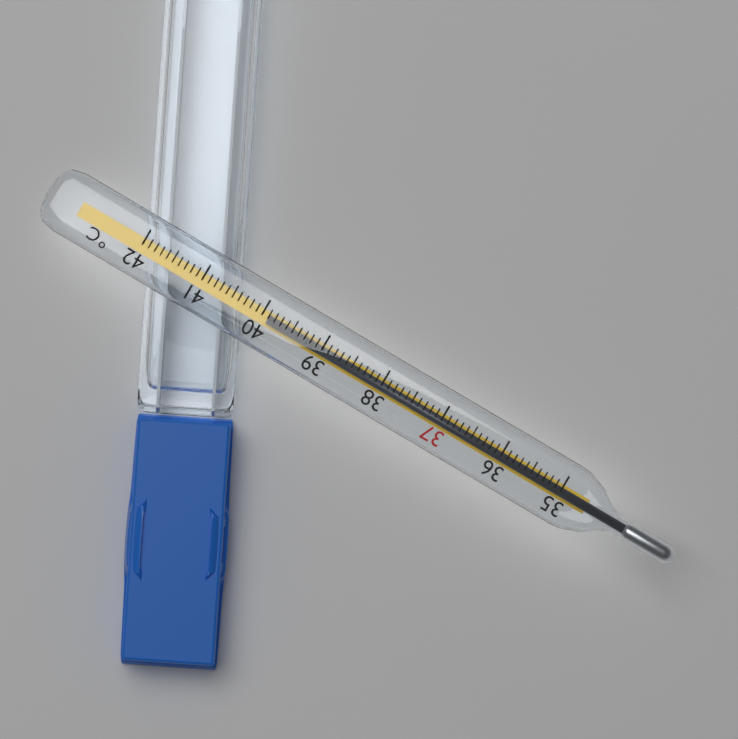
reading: 39.9 °C
